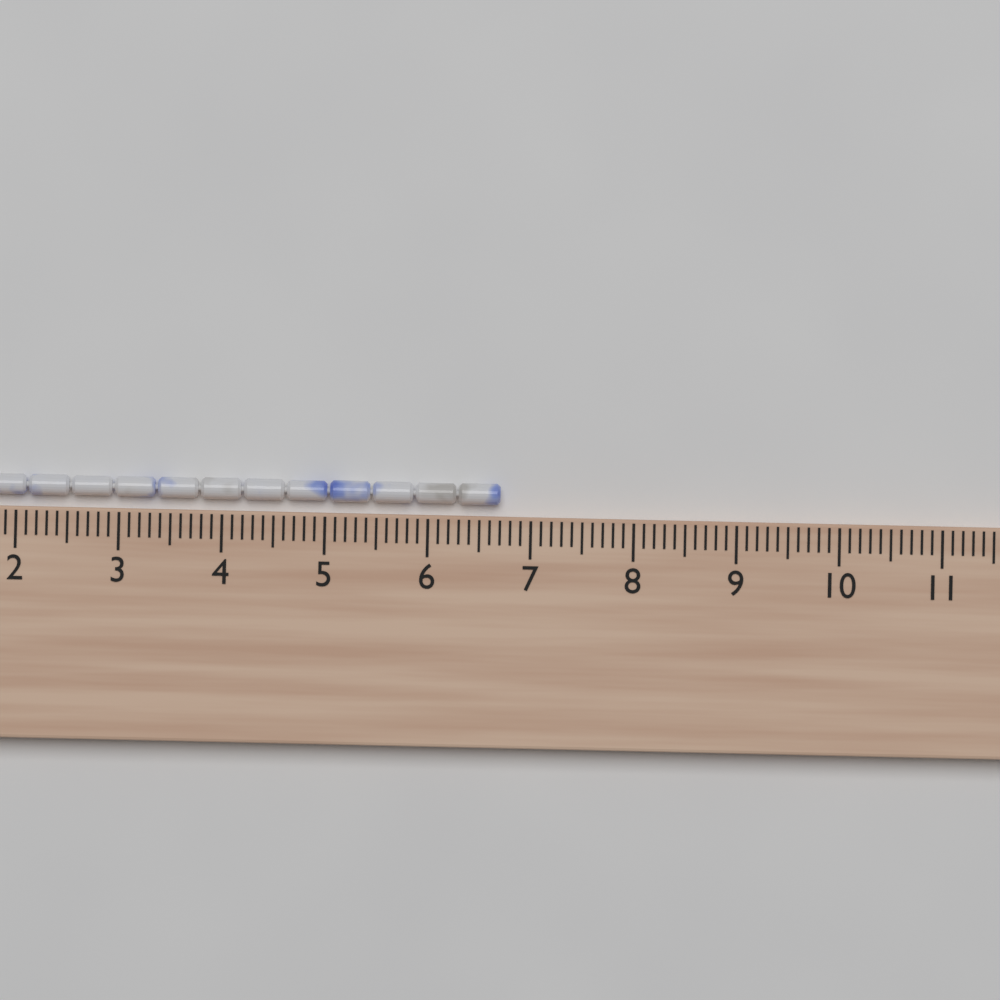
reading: 6.7 cm
